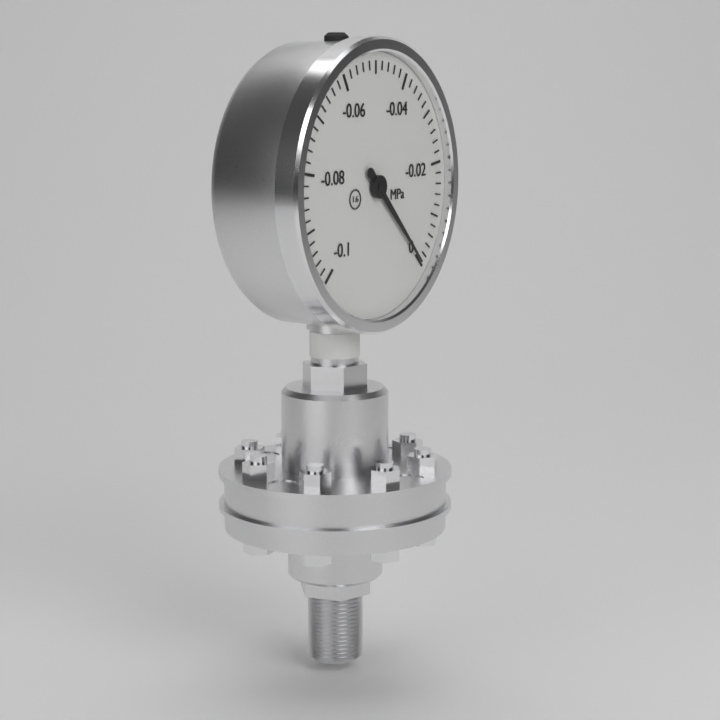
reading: 0.000 MPa
